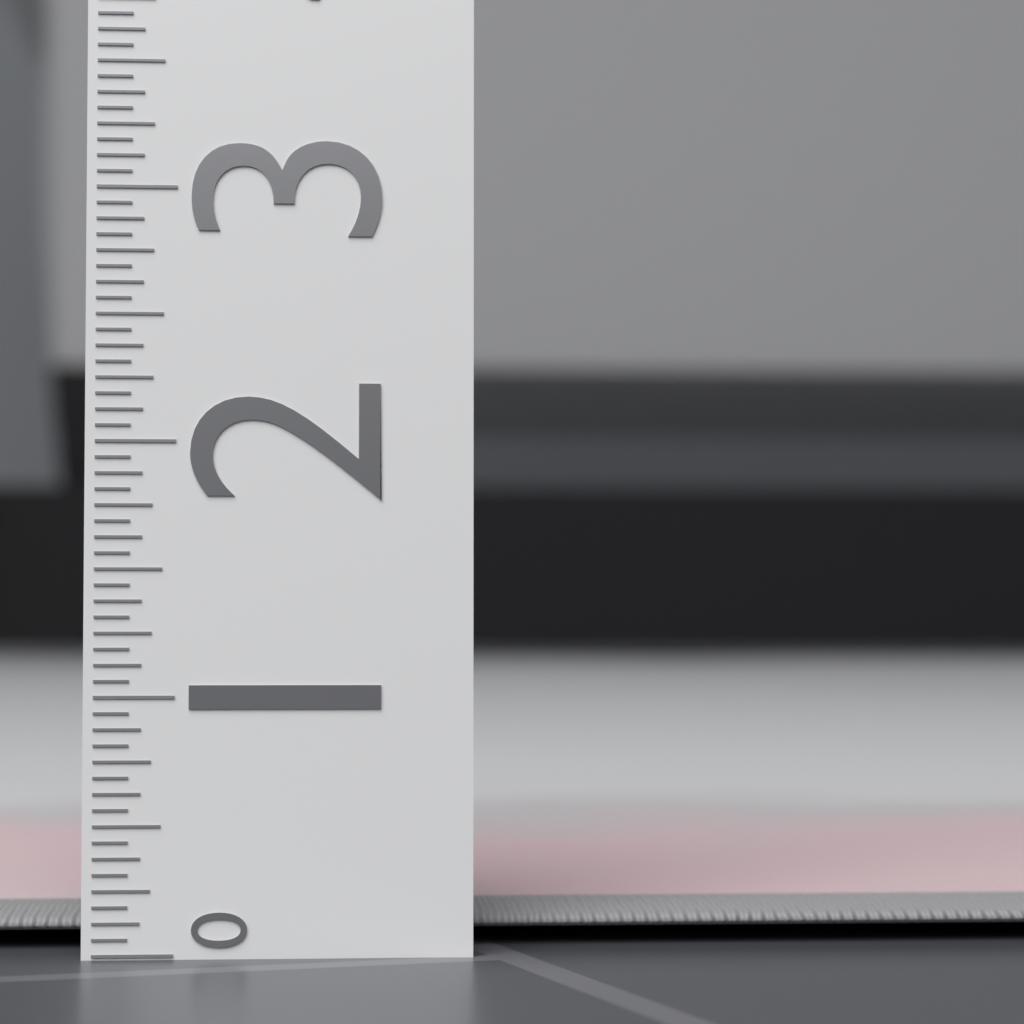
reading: 0.2500 (no unit)
